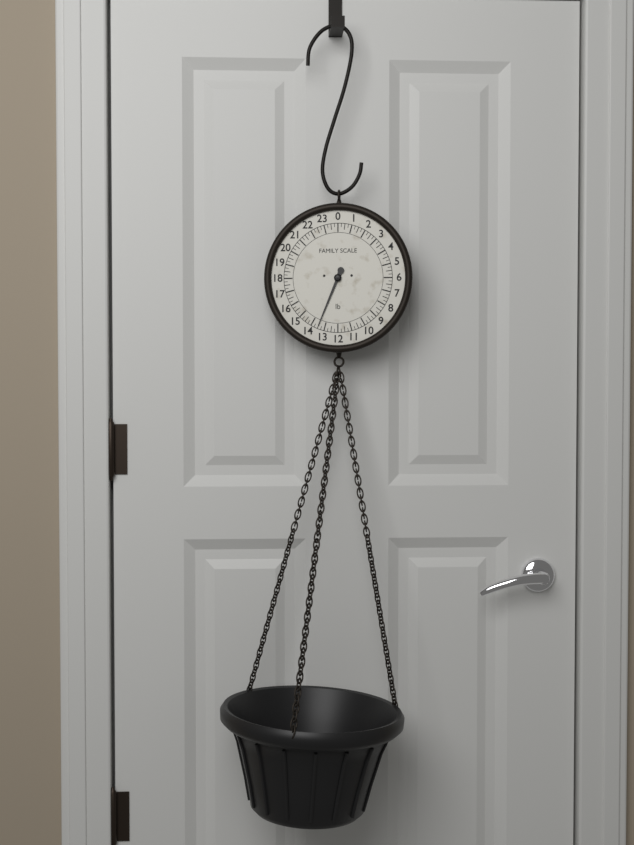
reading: 13.50 lb
